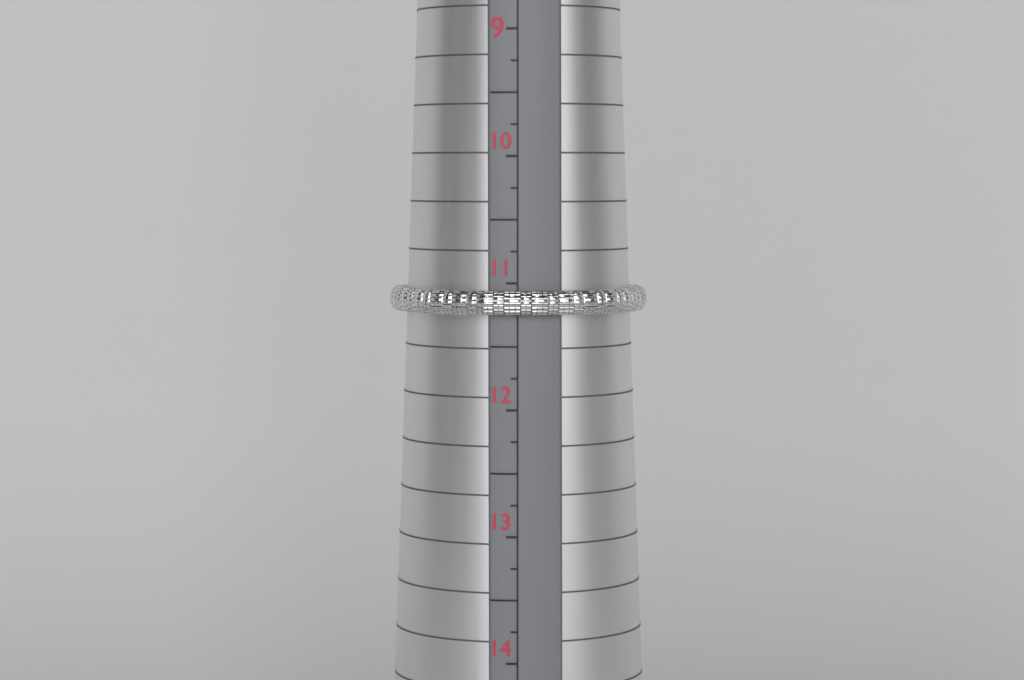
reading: 11.25 (no unit)
